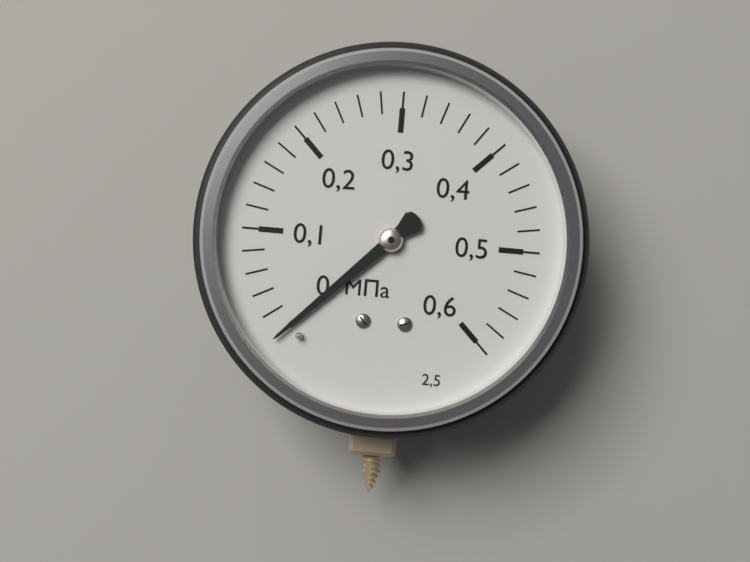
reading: 0.00 MPa
